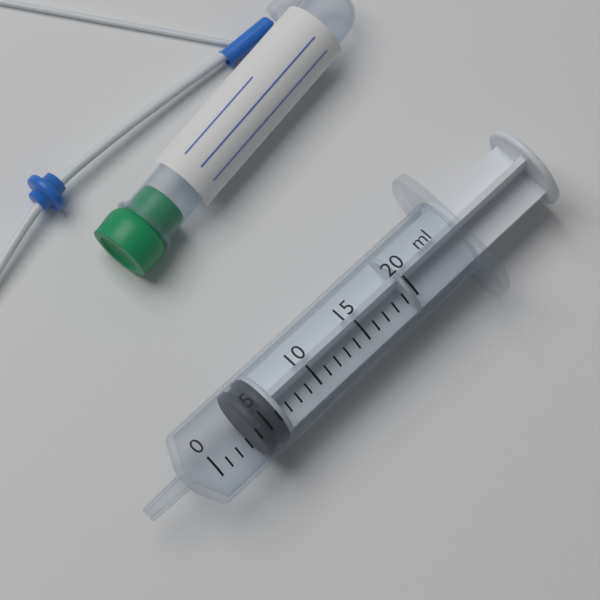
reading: 4 ml
